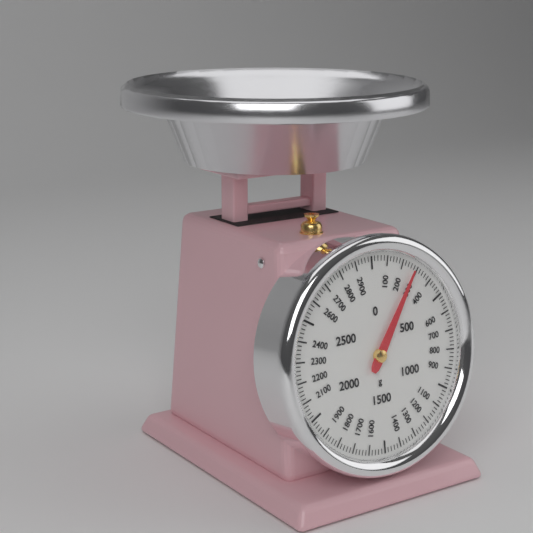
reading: 280 g
